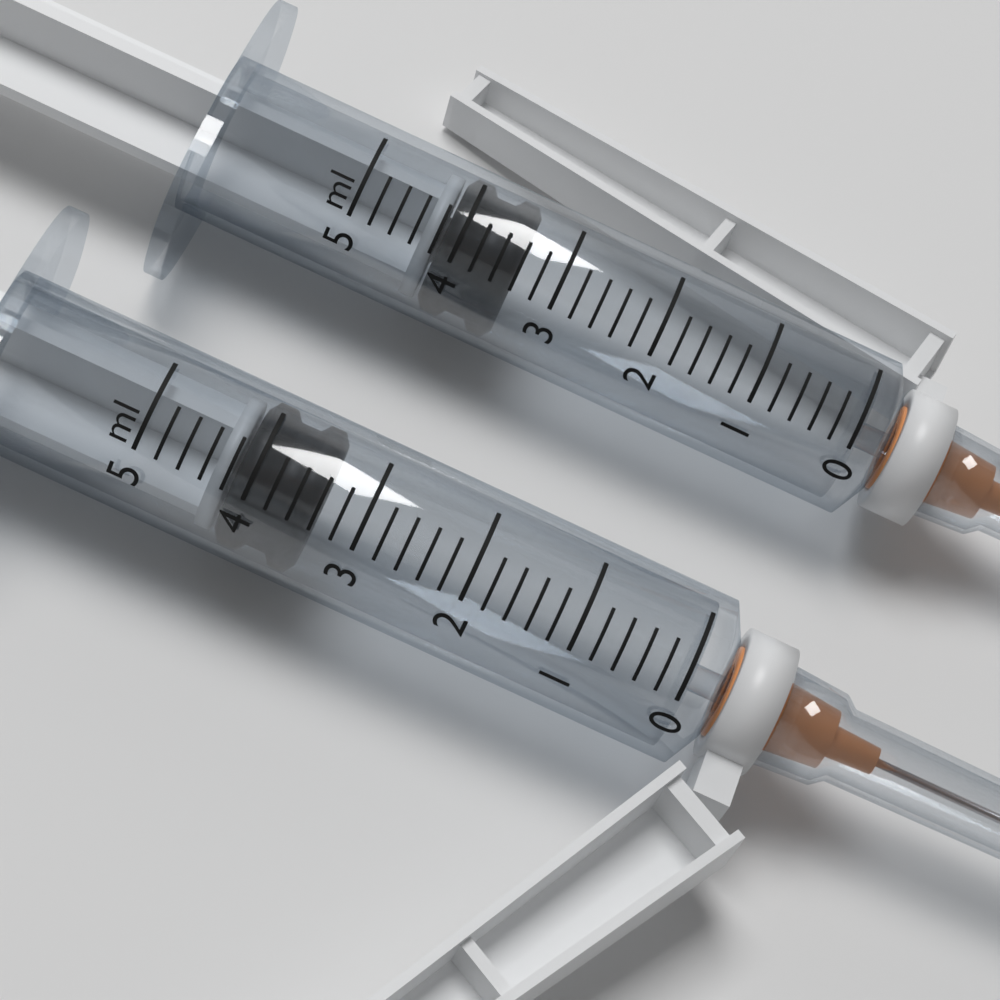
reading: 3.4 ml
